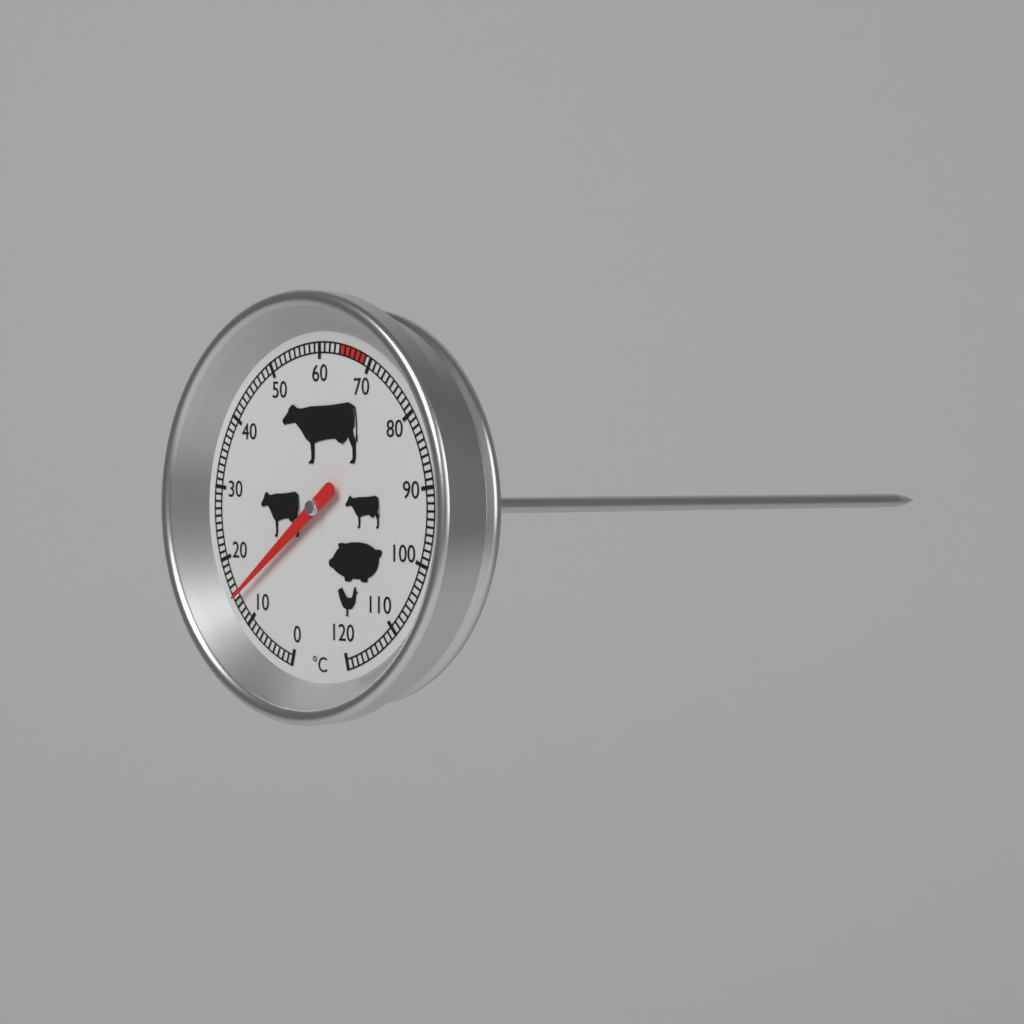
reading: 14 °C
